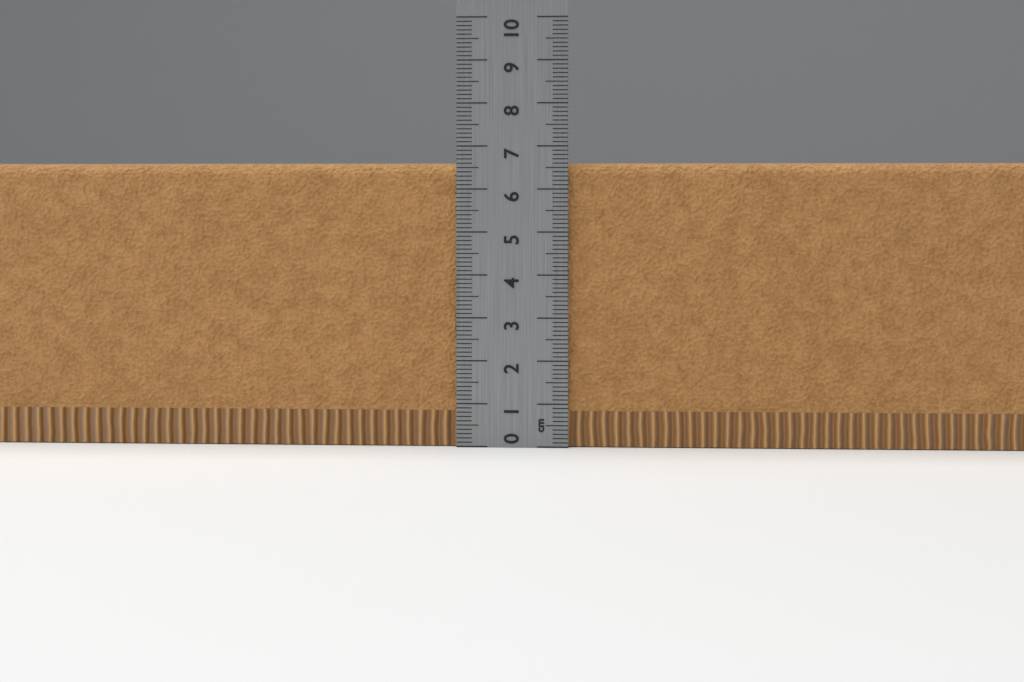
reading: 6.6 cm
